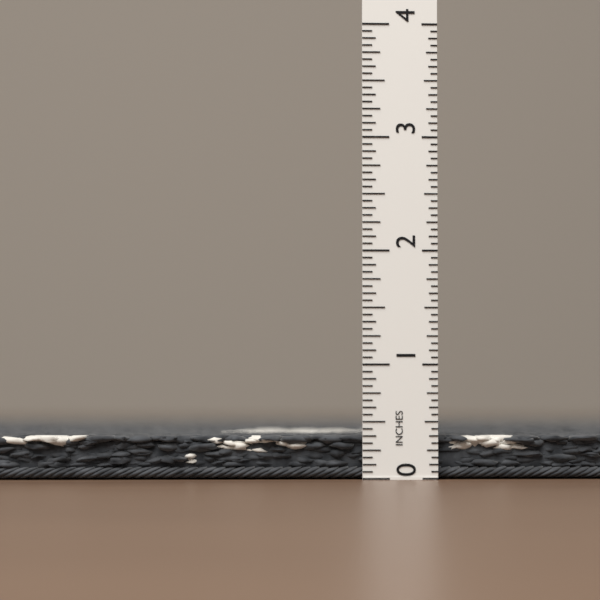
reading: 0.3750 in
